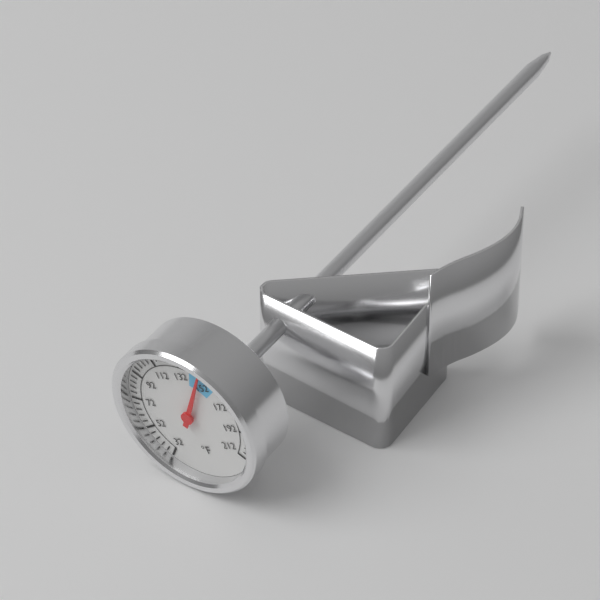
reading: 148 °F
